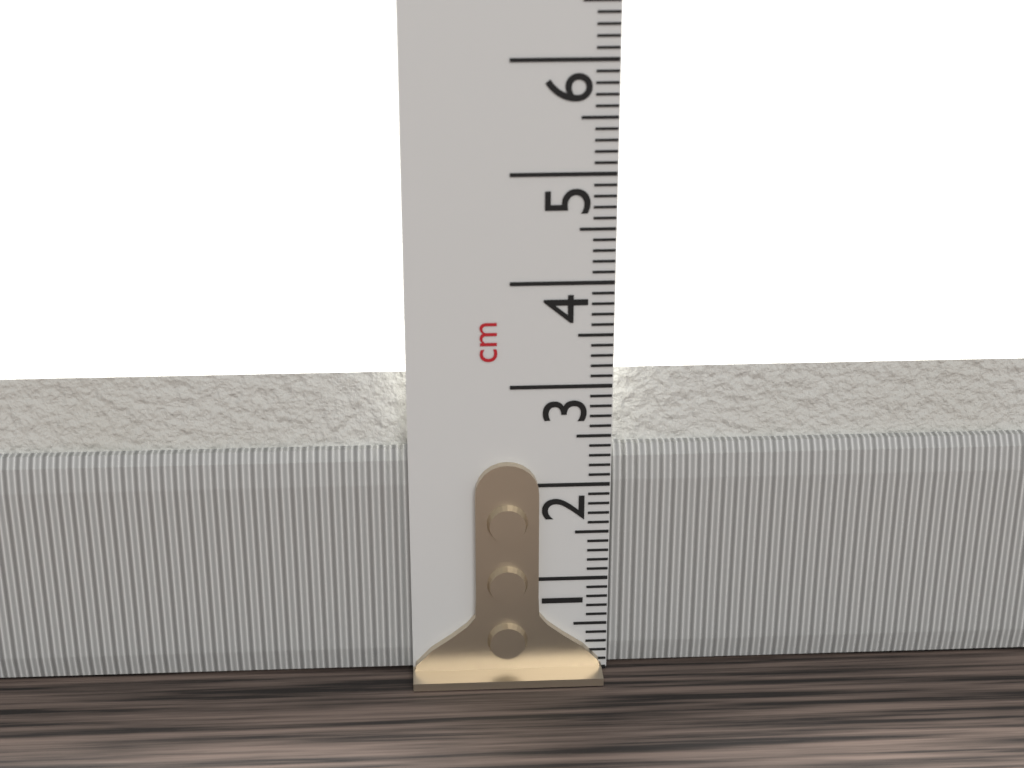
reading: 3.1 cm
